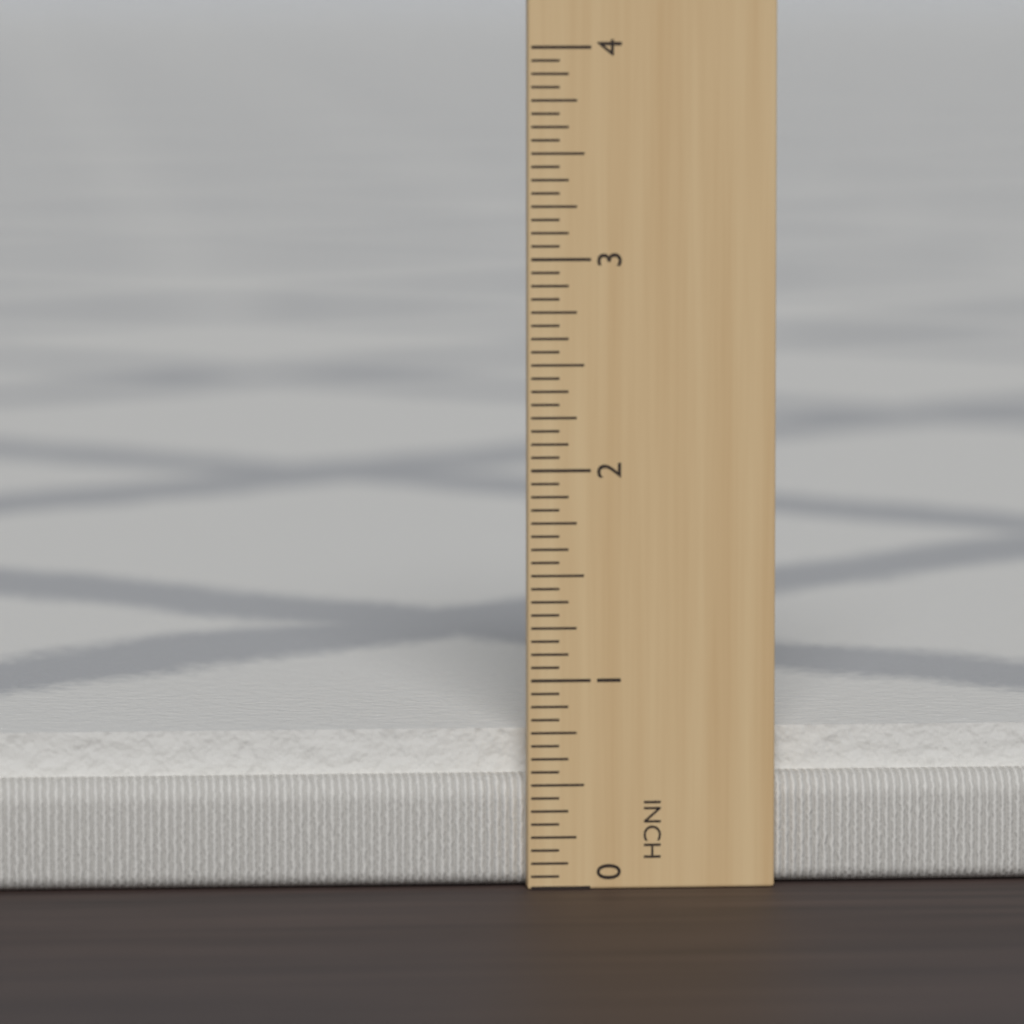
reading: 0.7500 in
